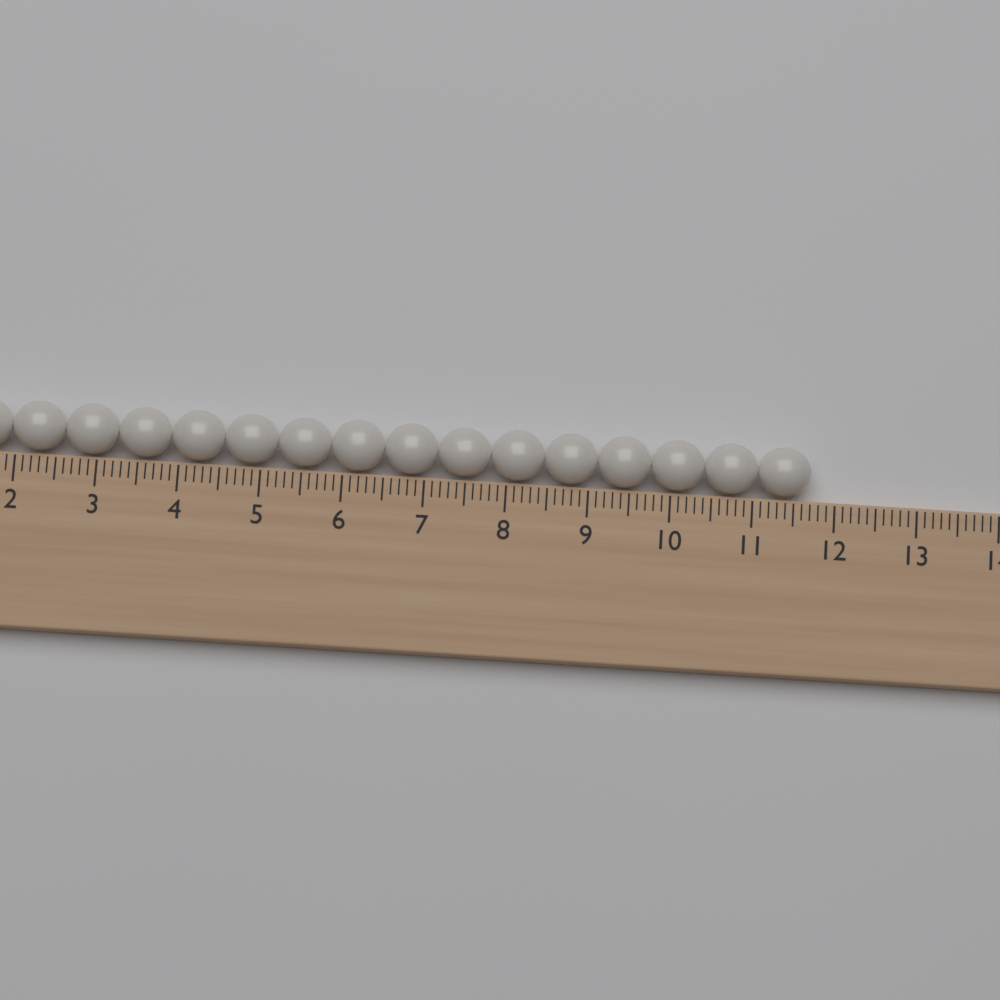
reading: 11.7 (no unit)
